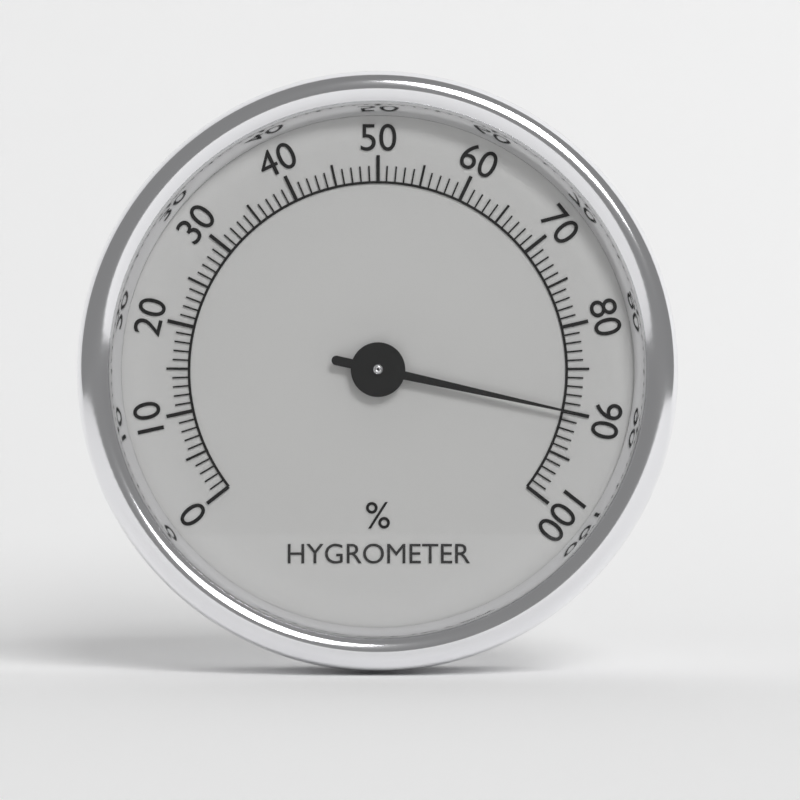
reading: 90 %
